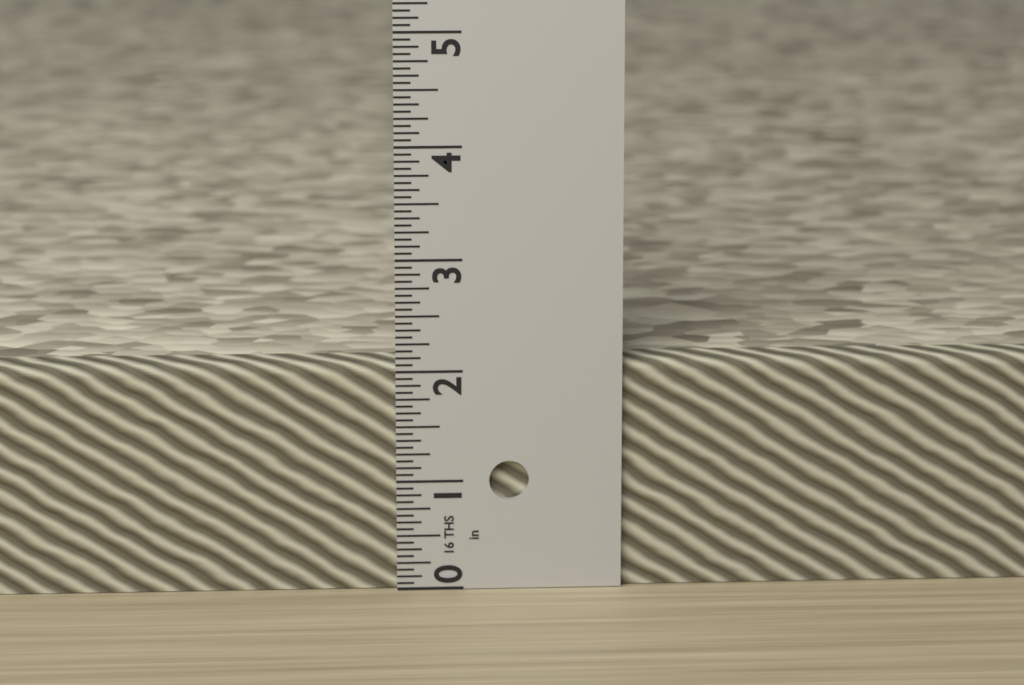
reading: 2.0625 in
